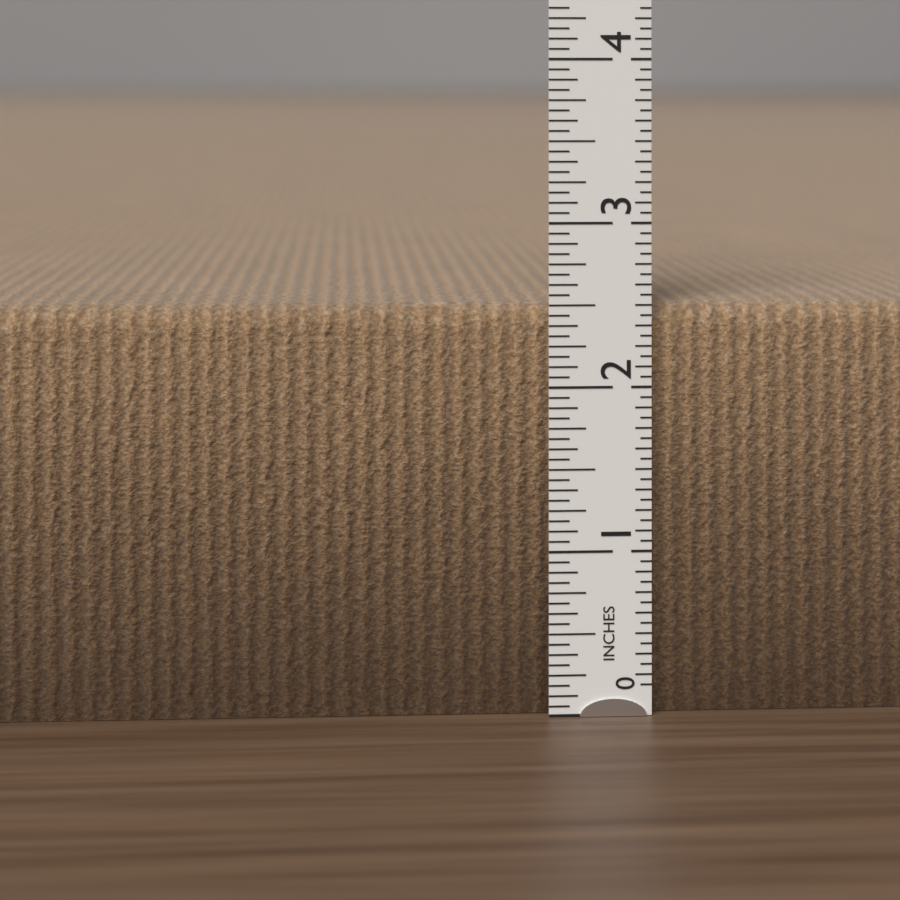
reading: 2.5000 in
